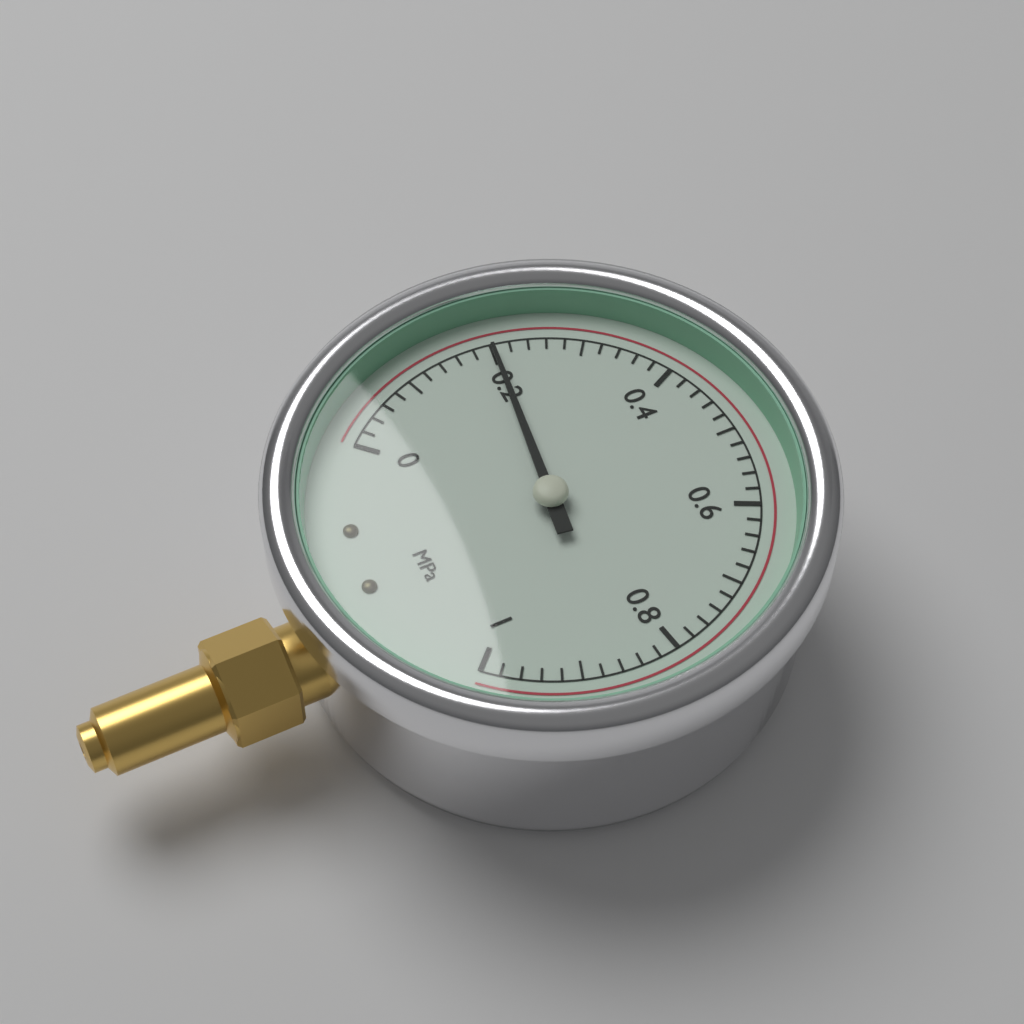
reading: 0.20 MPa
